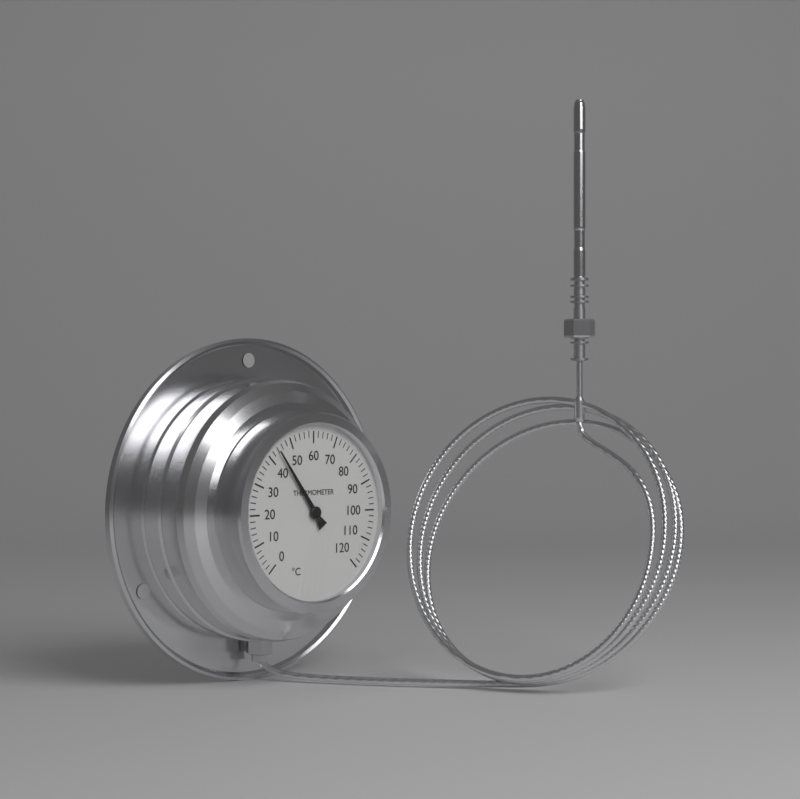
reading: 44 °C
